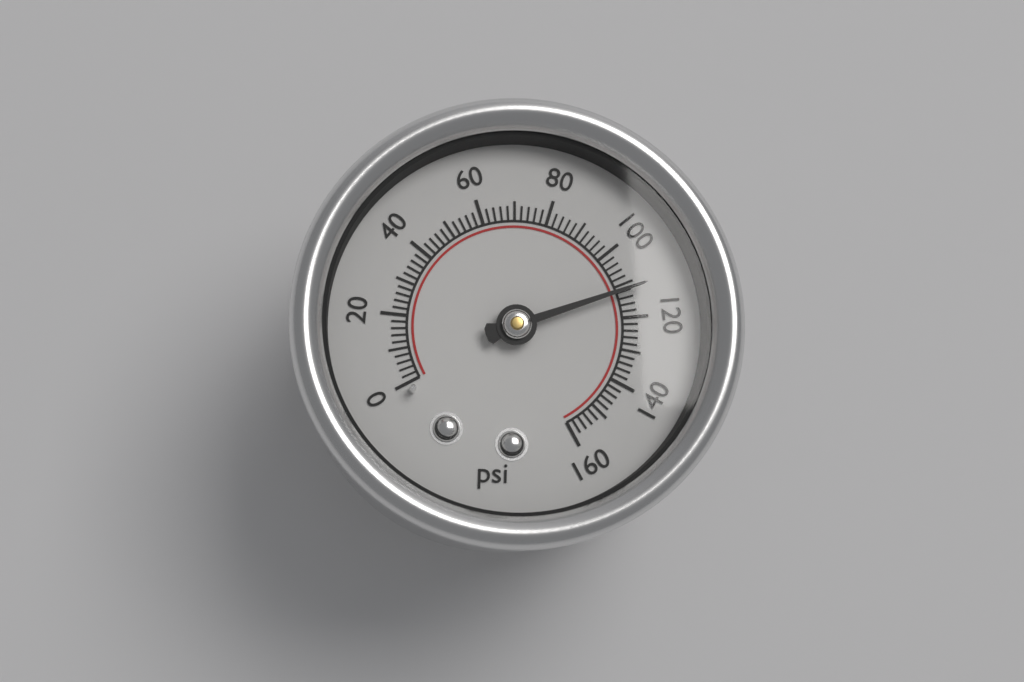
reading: 112 psi
